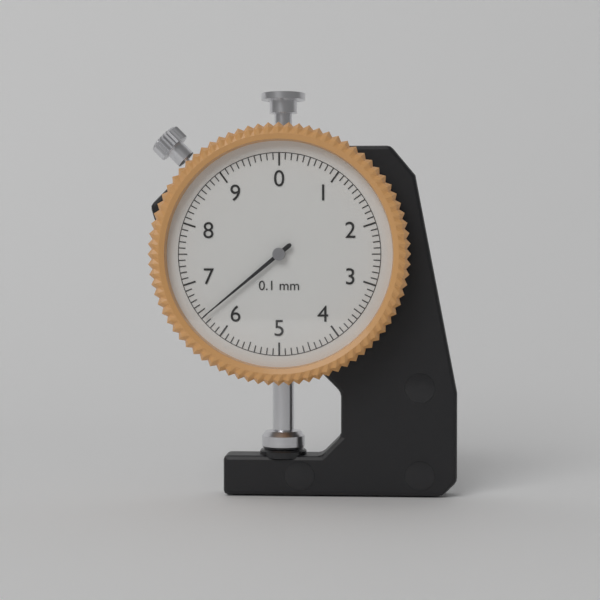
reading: 6.4 mm
